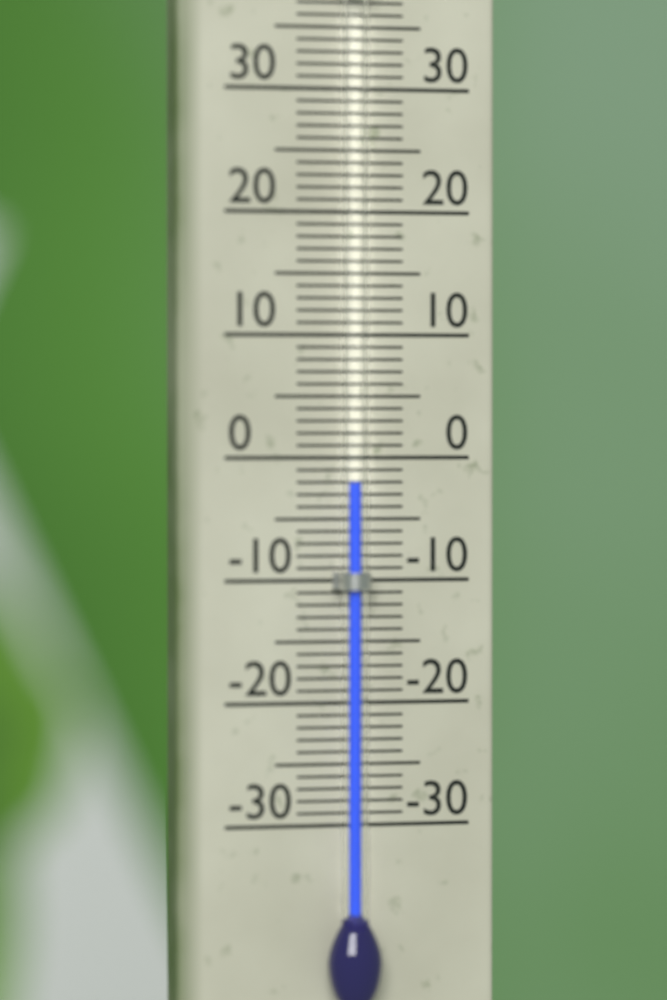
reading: -2 °C
